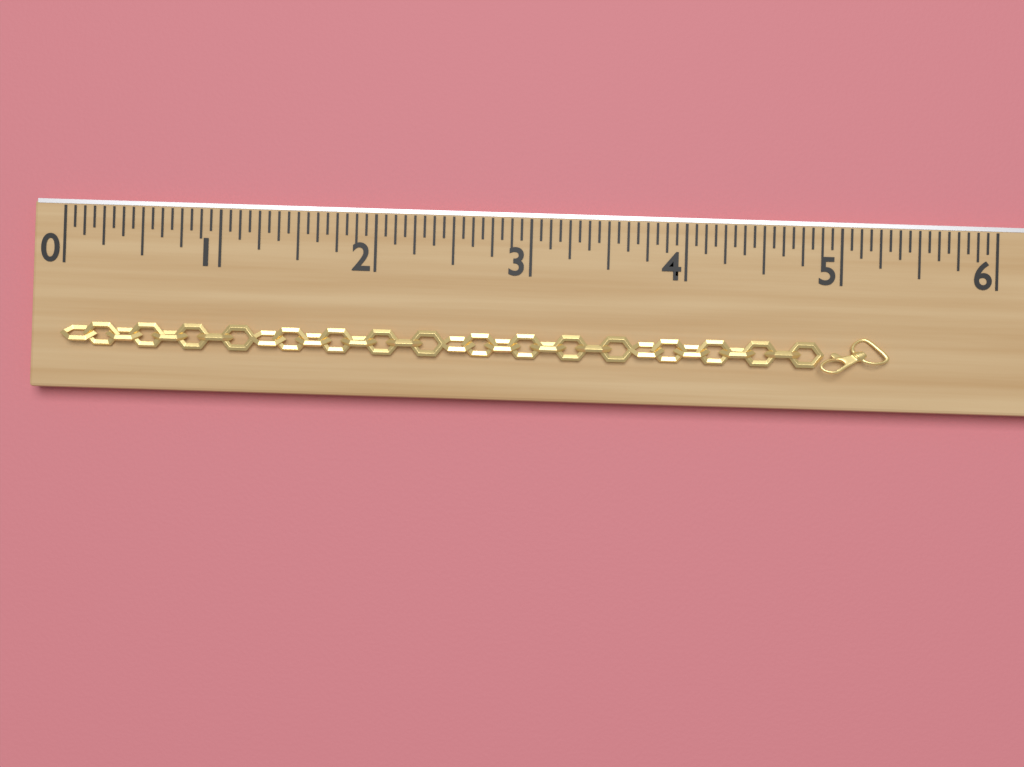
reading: 5.3125 (no unit)
